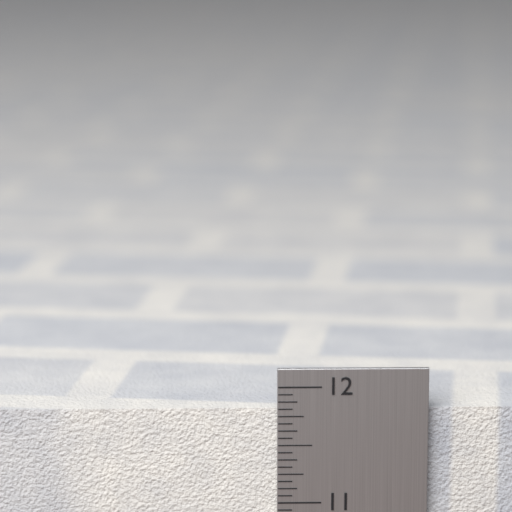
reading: 11.8125 in
